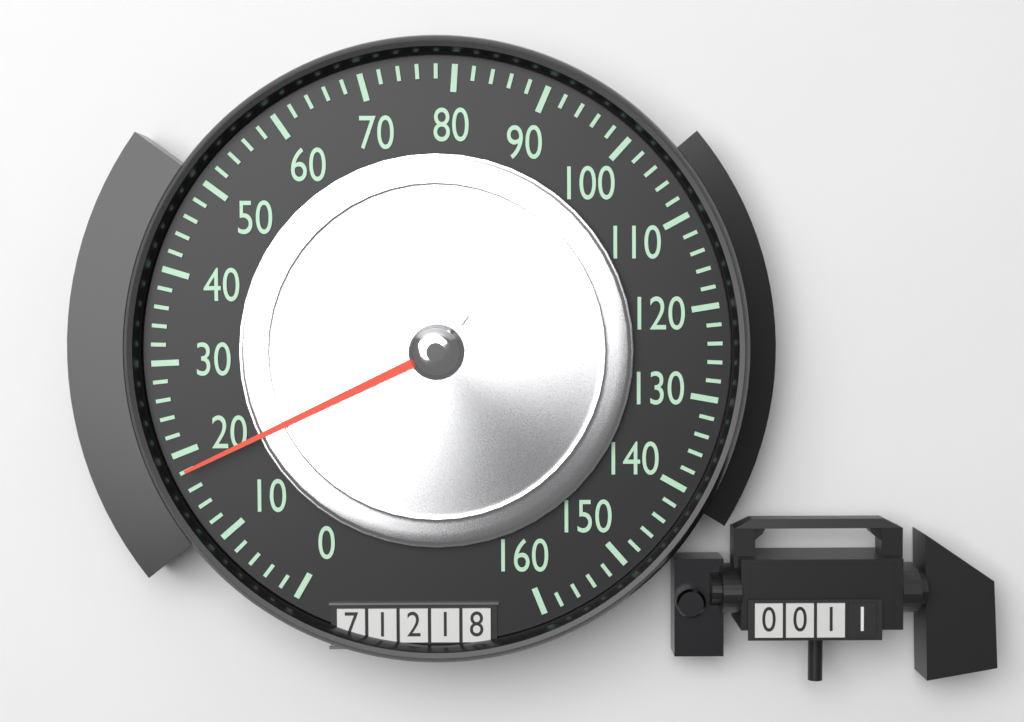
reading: 18 (no unit)
